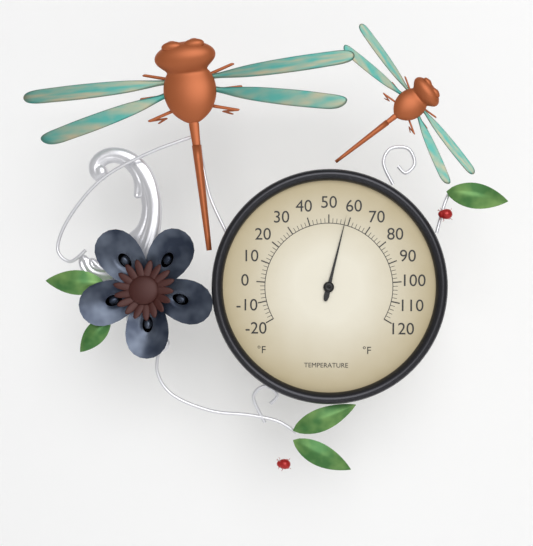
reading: 58 °F
